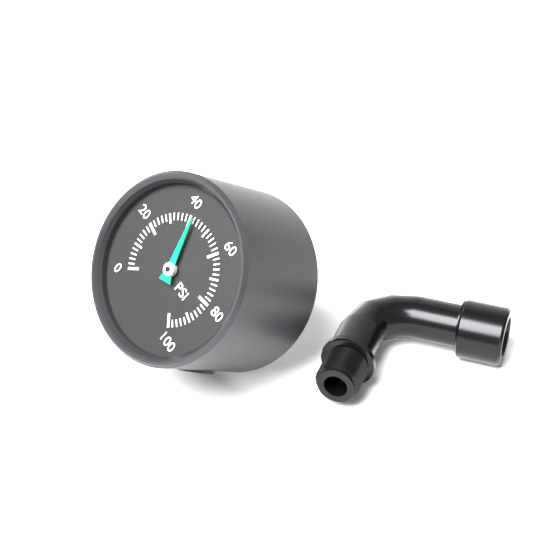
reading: 42 psi
